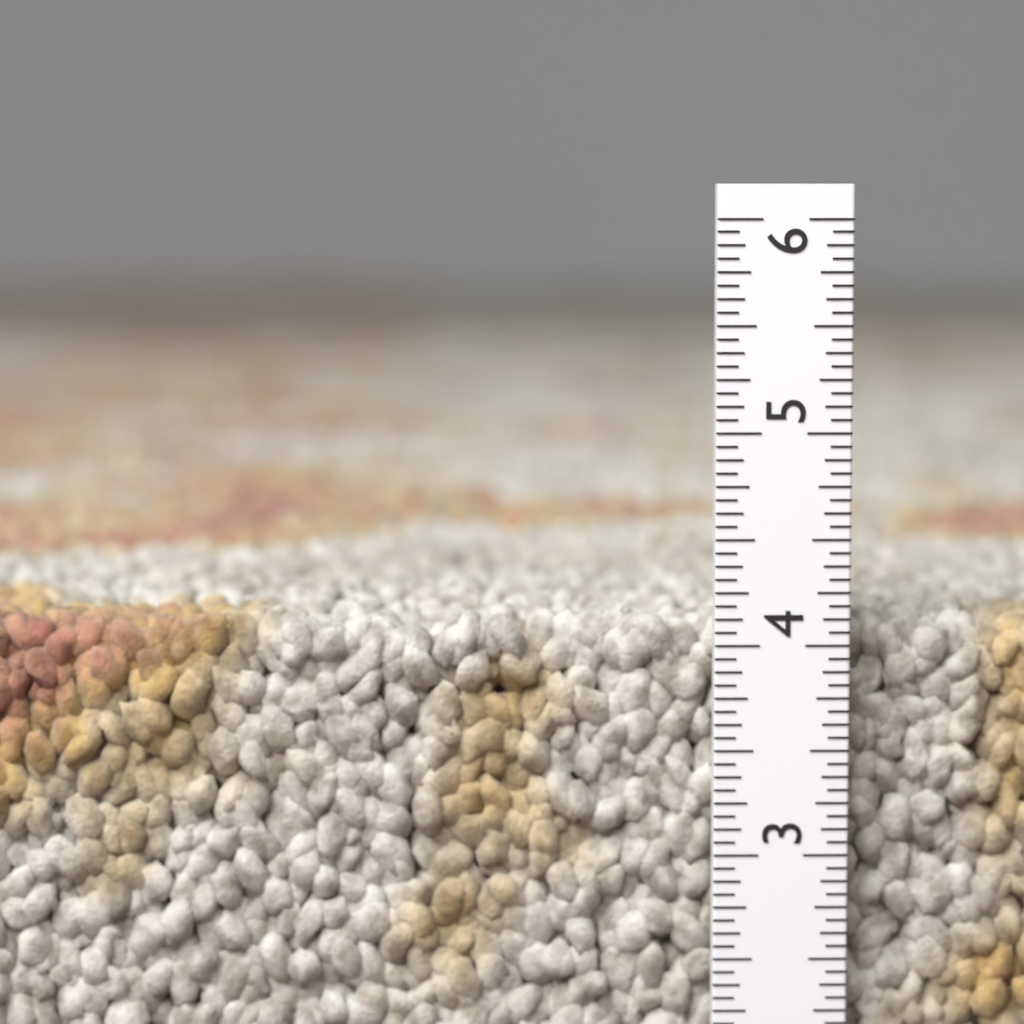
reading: 4.1250 in
